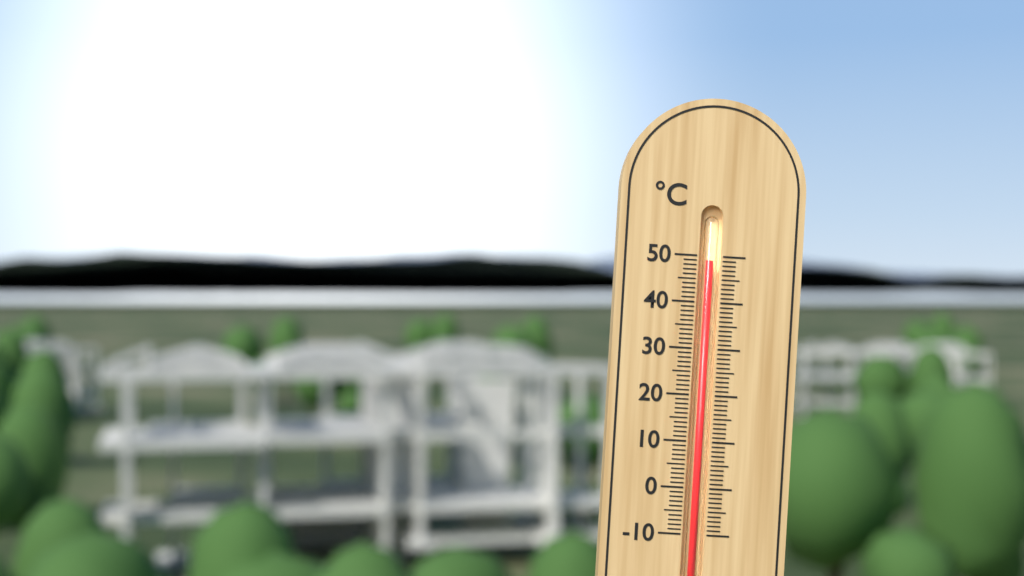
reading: 49 °C
